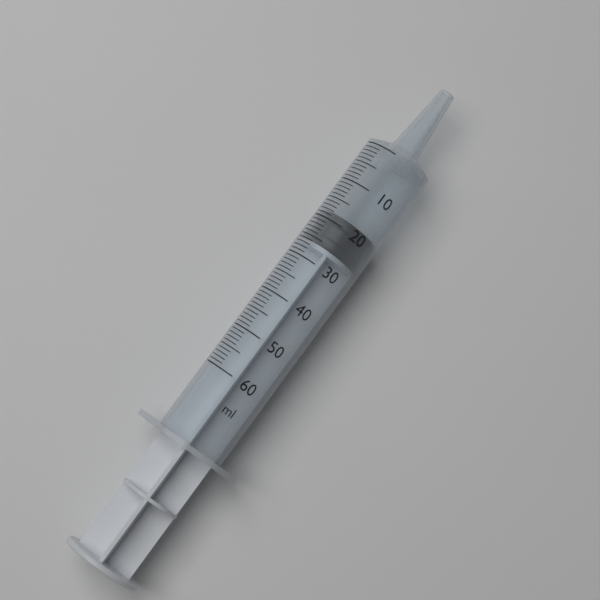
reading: 18 ml
